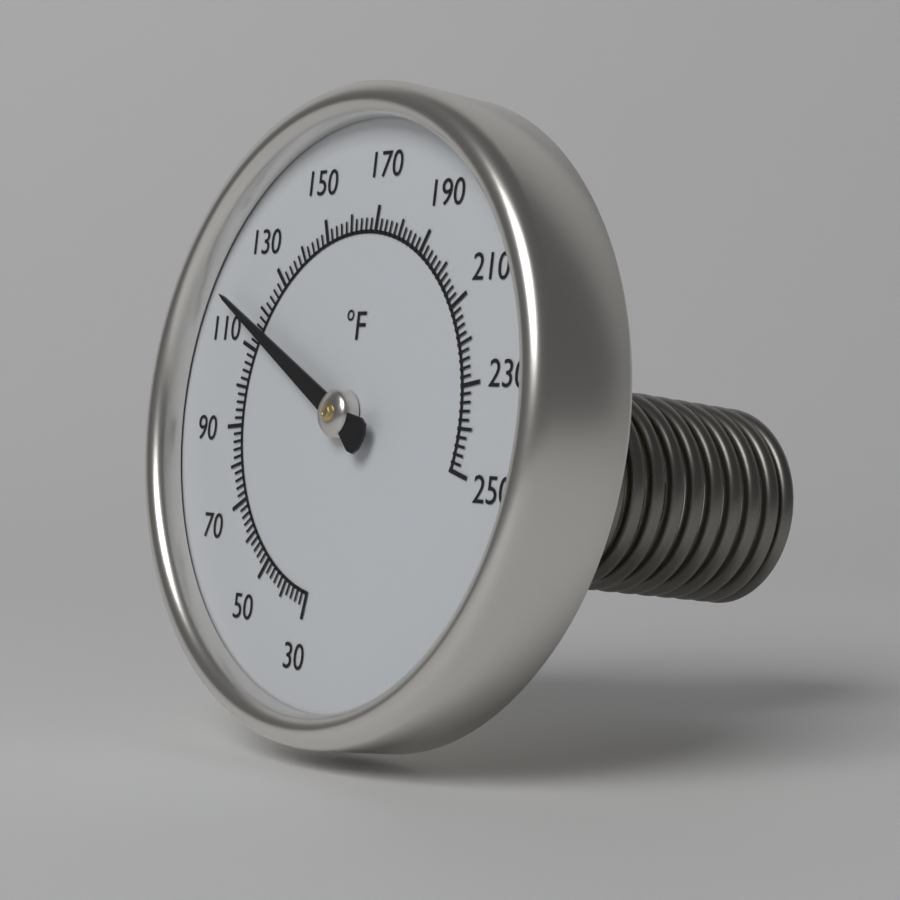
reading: 116 °F
